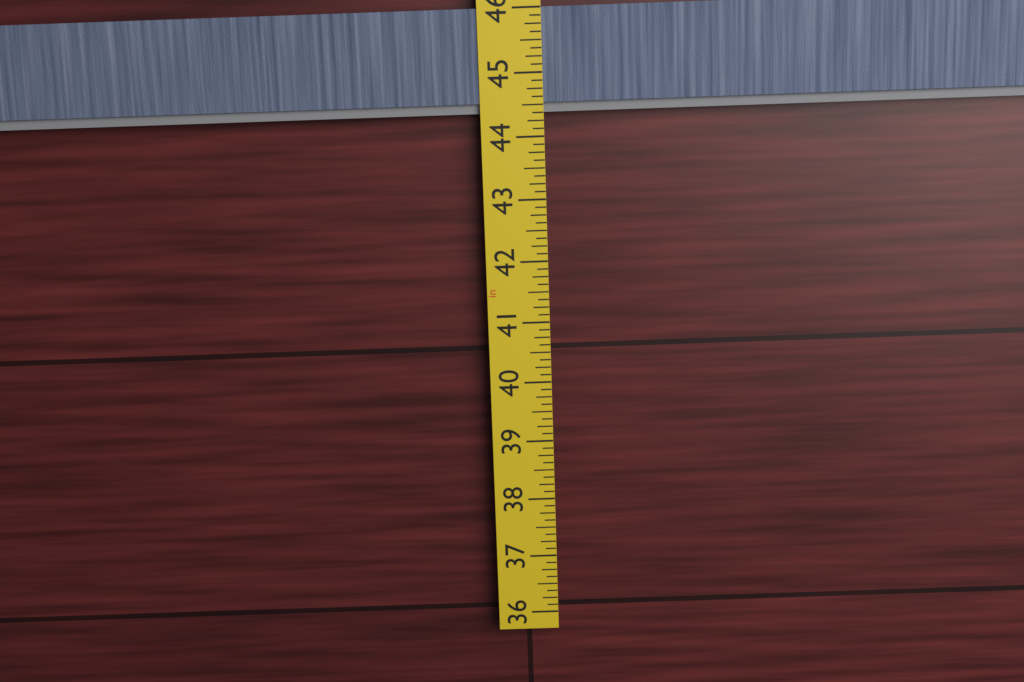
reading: 44.375 in
